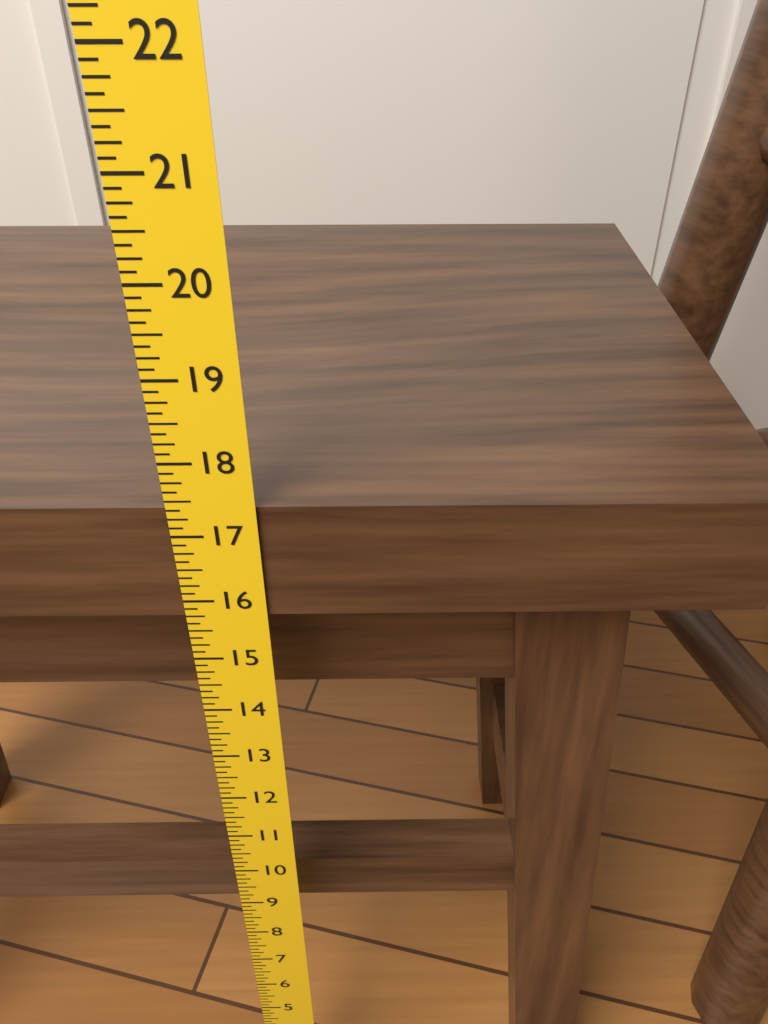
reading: 17.375 in
